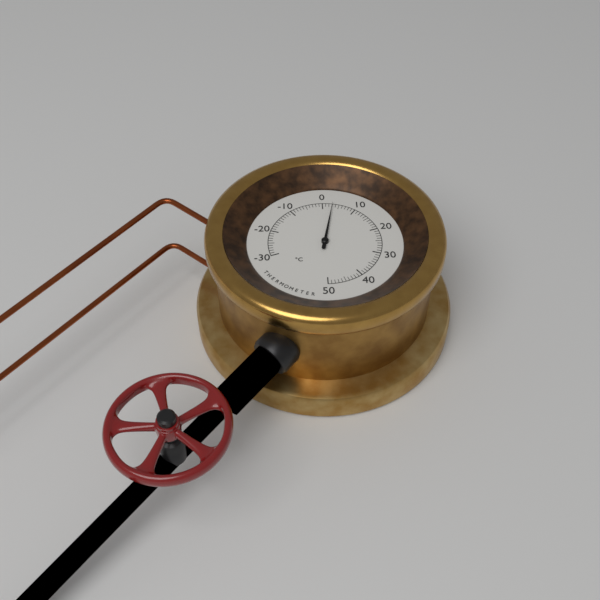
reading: 3 °C
